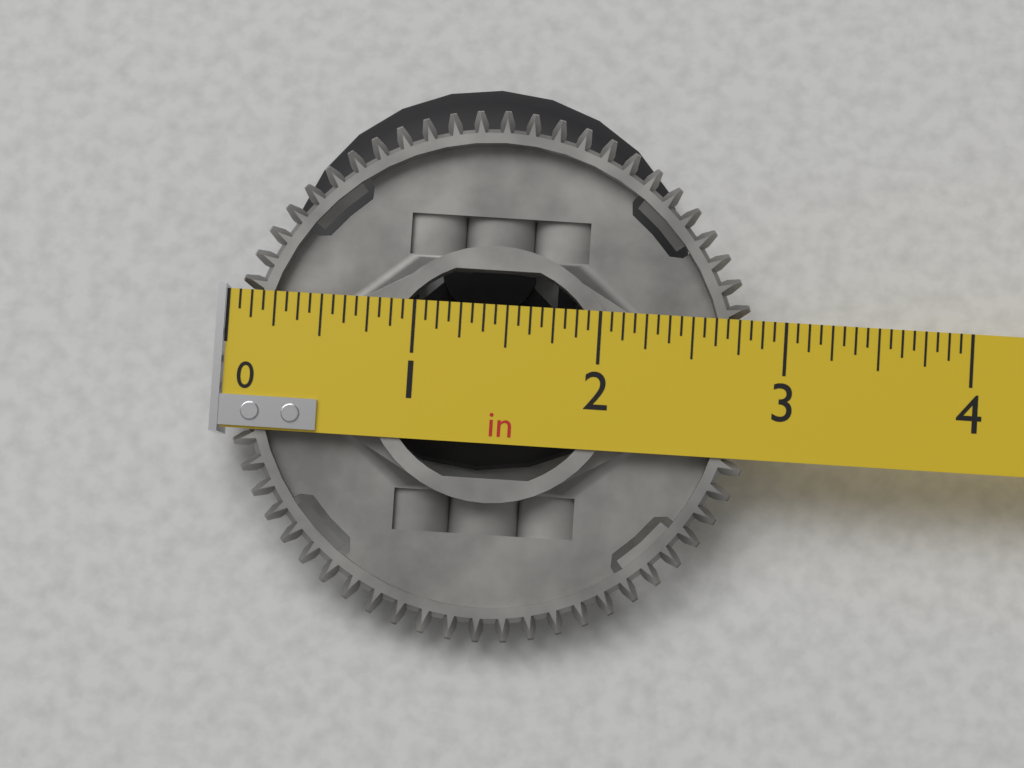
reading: 2.8750 in
